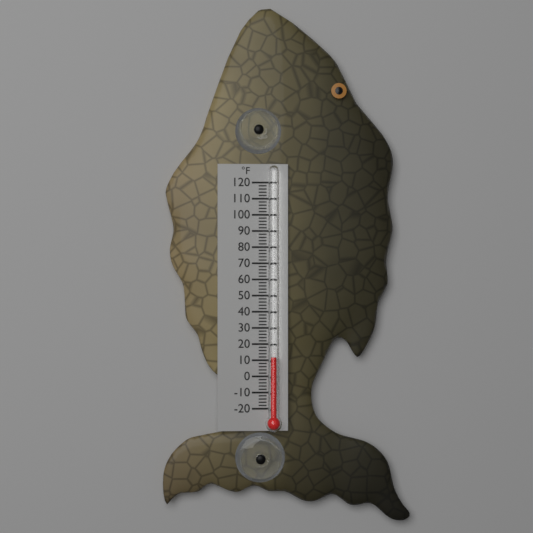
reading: 12 °F
